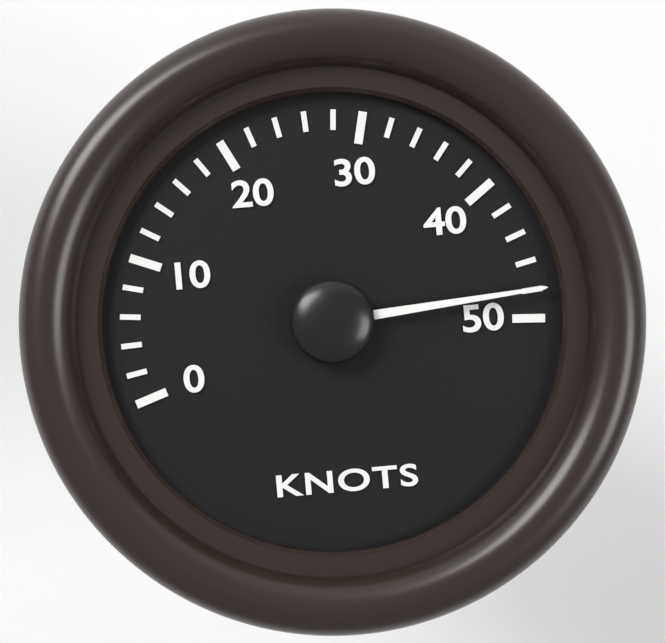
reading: 48 knots
